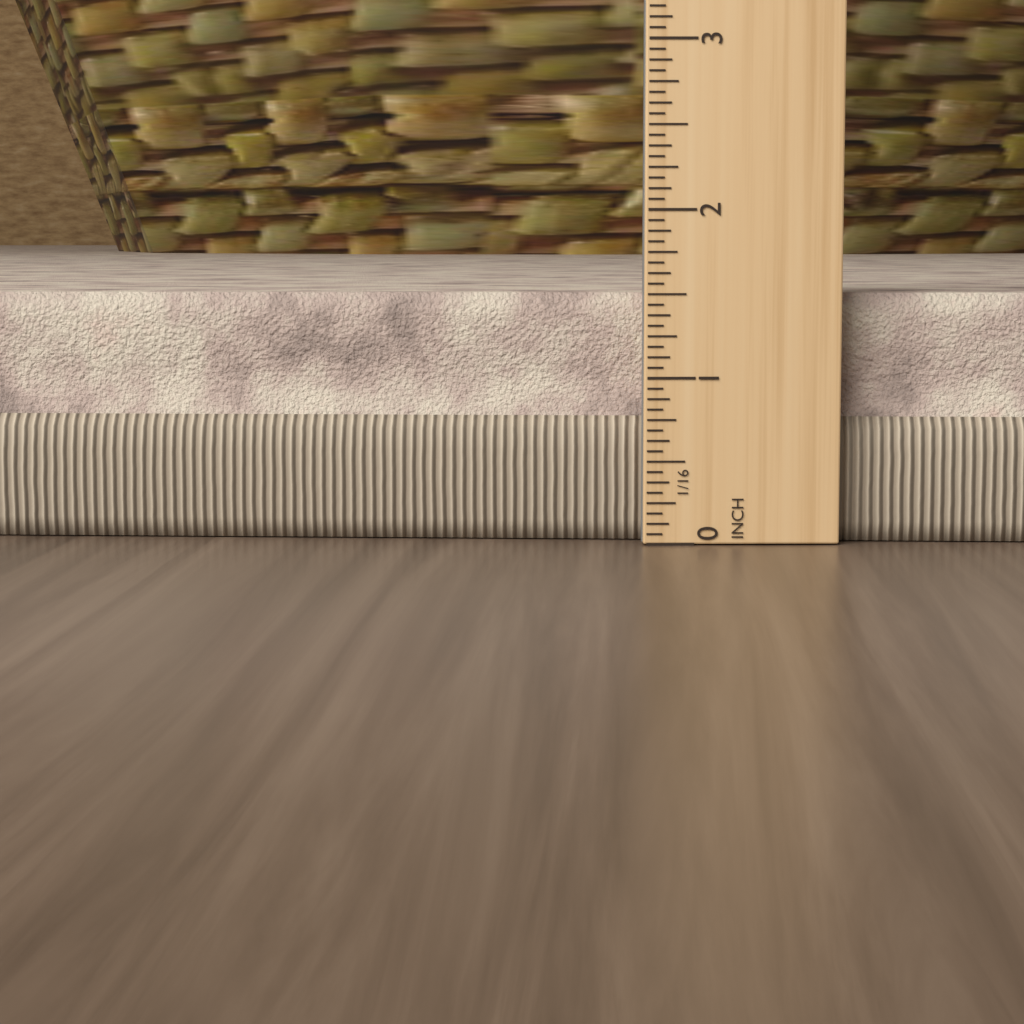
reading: 1.5000 in
